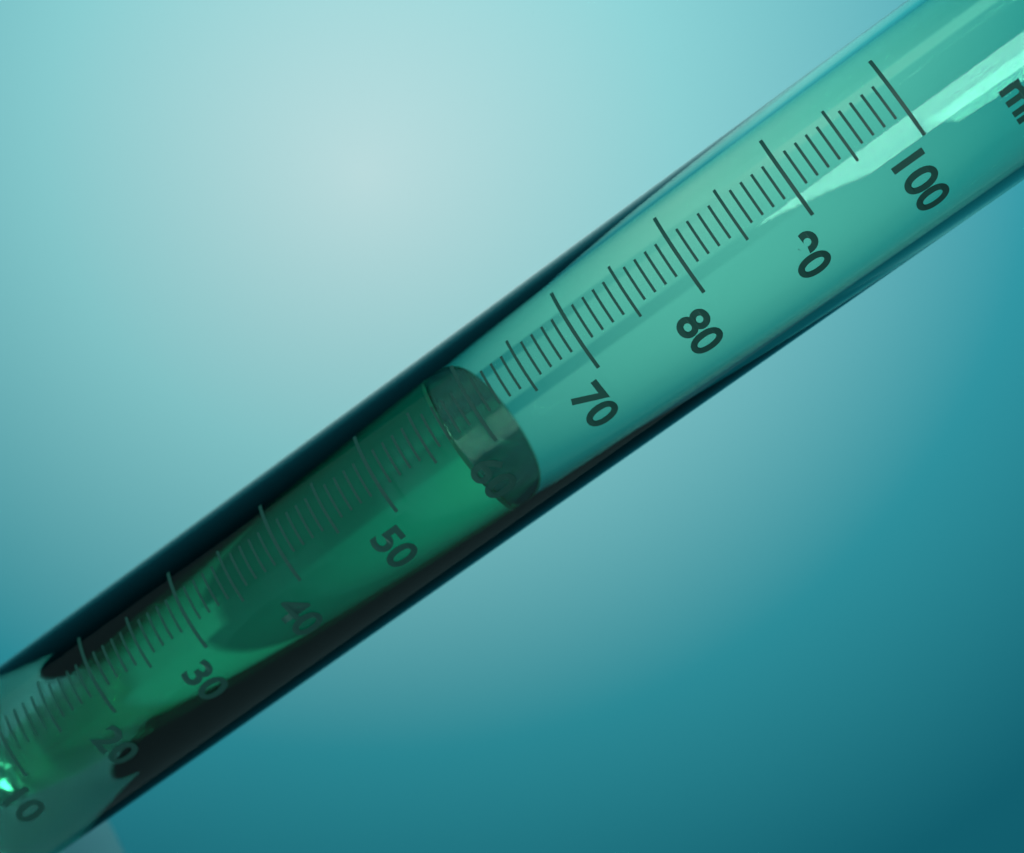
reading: 57 ml
